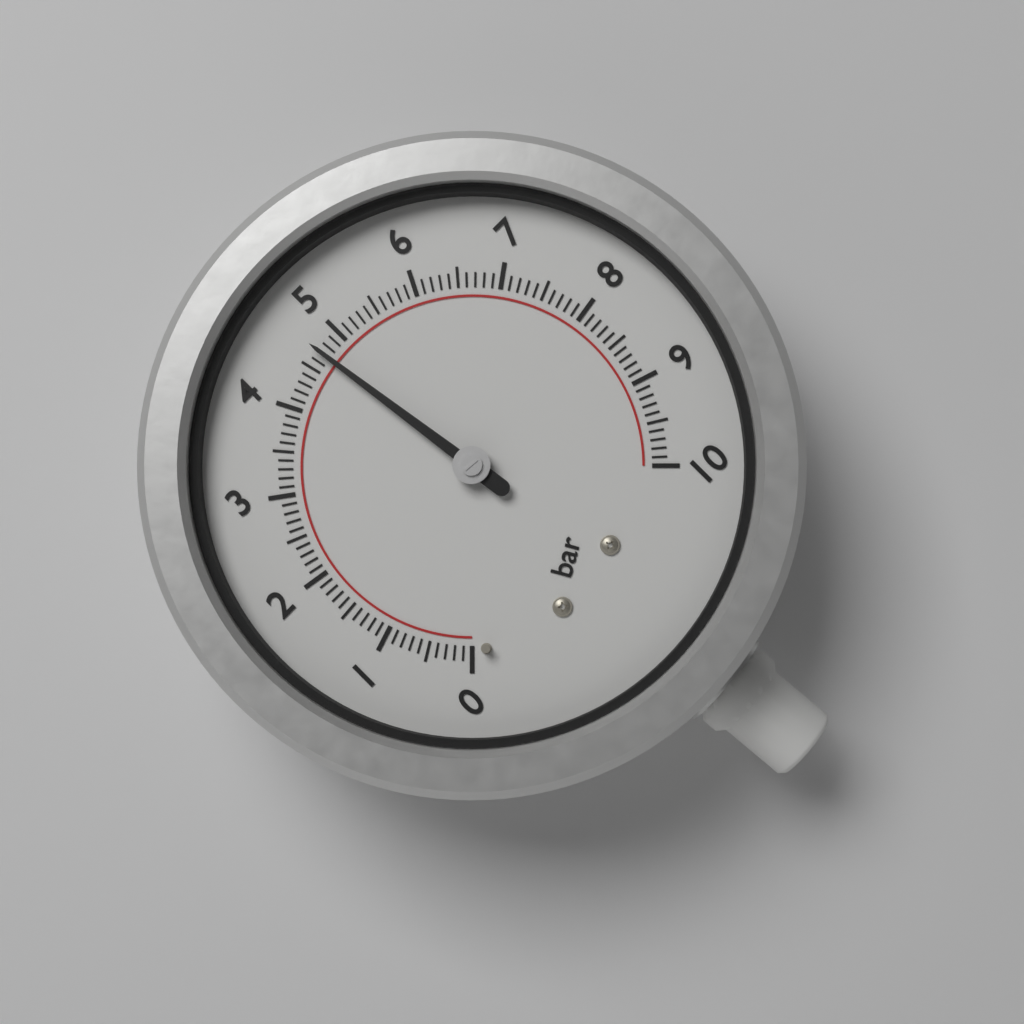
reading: 4.7 bar
